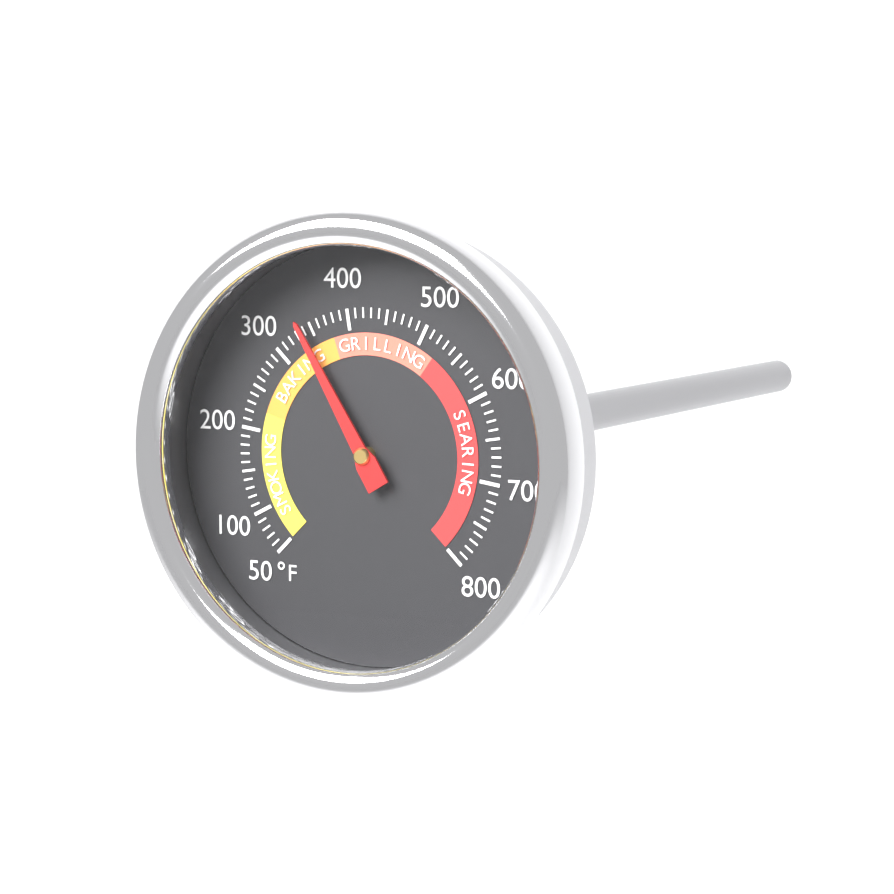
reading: 340 °F
